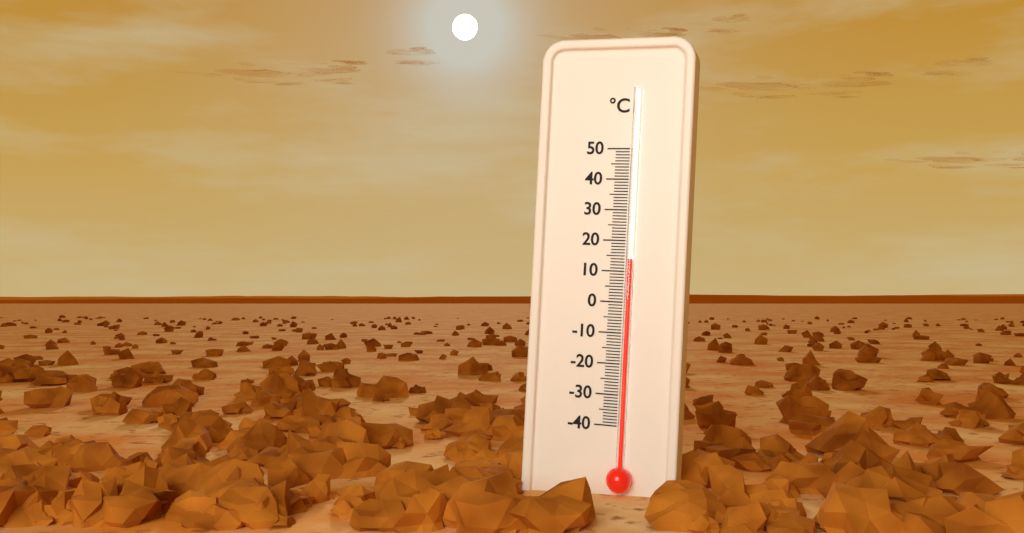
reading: 14 °C
